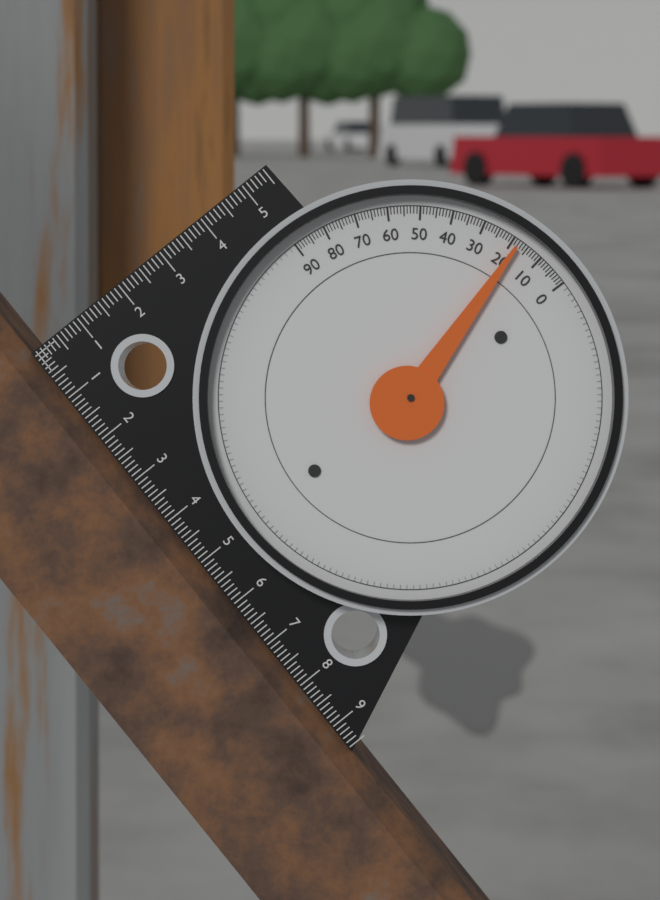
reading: 18 (no unit)
